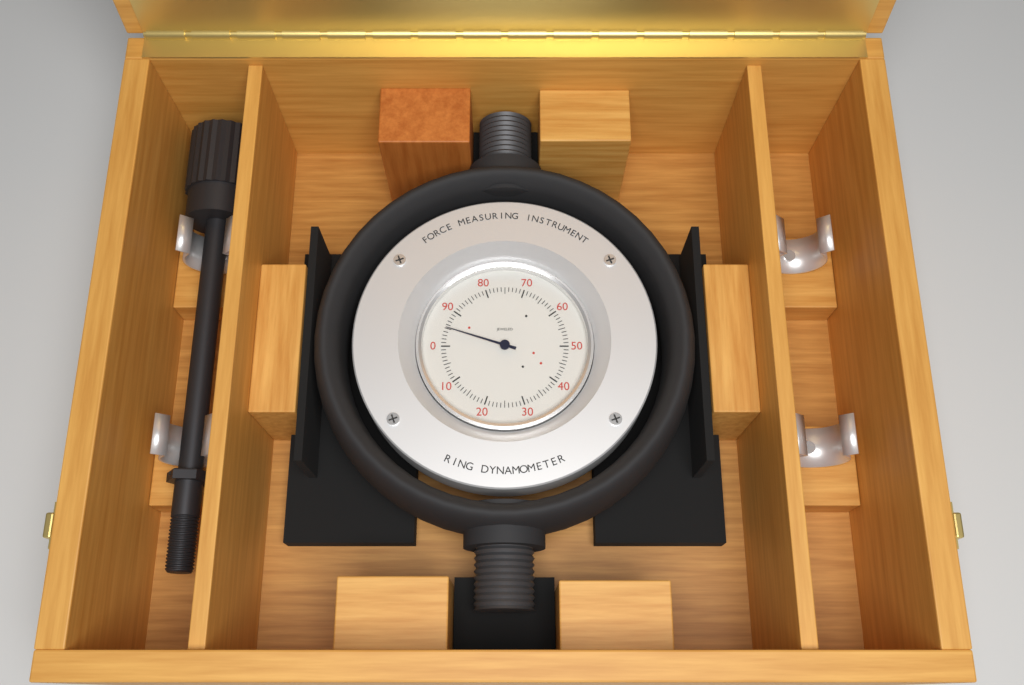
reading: 95 (no unit)
